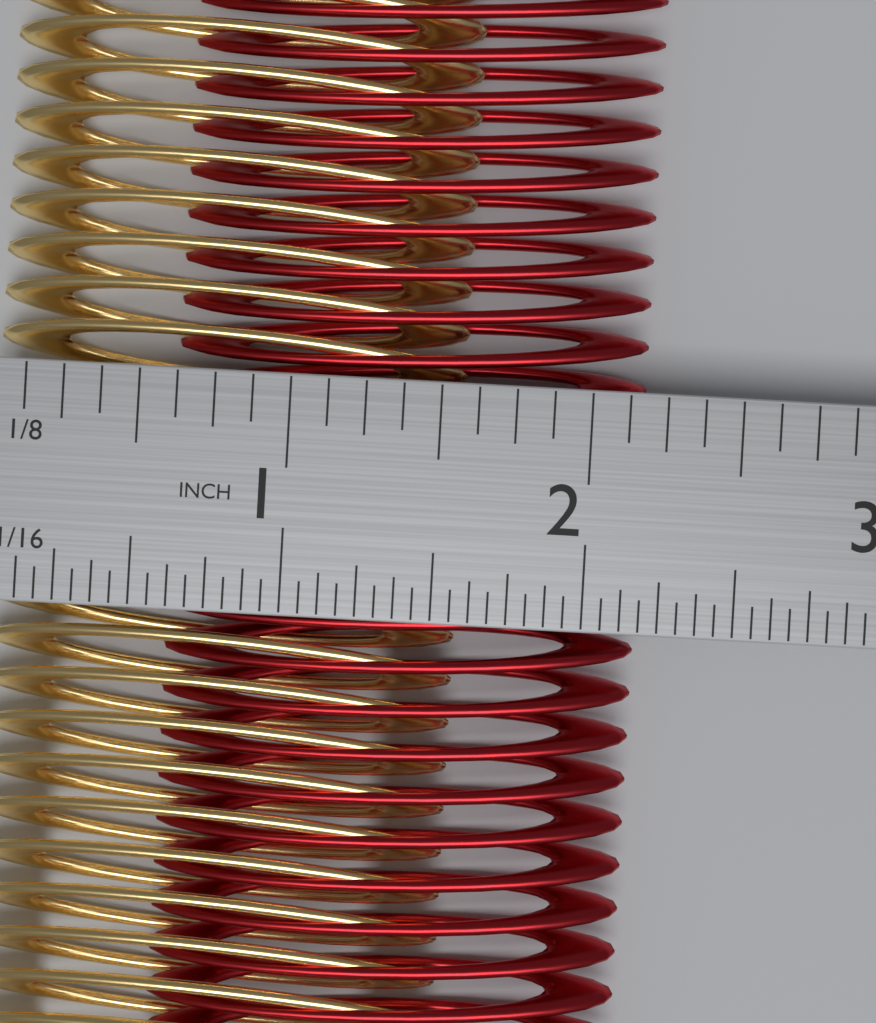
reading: 2.1875 in
